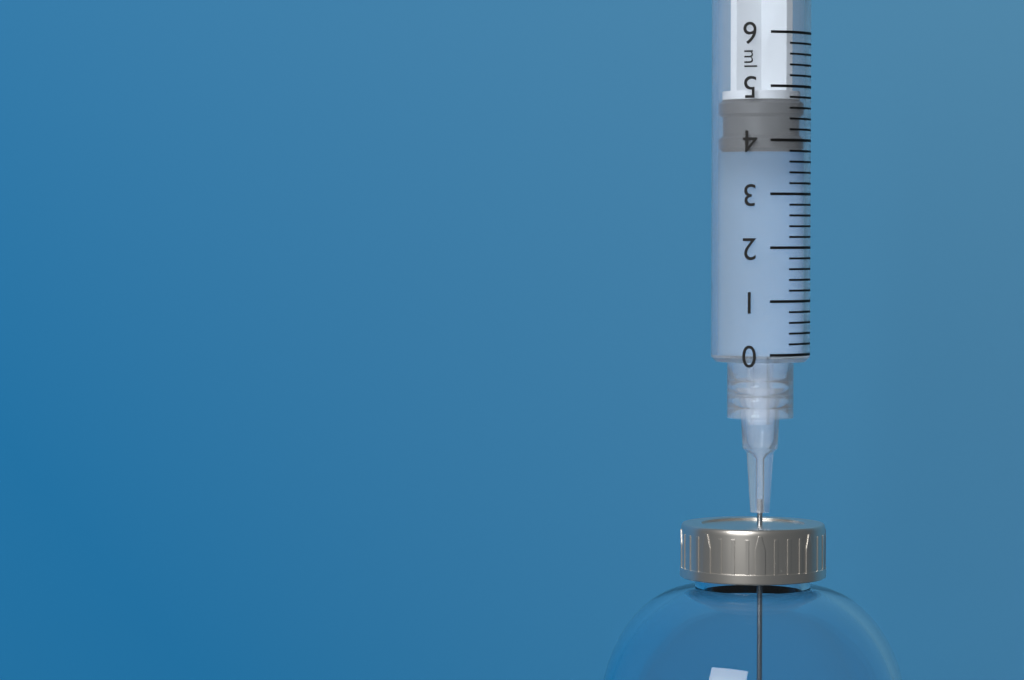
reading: 3.8 ml
